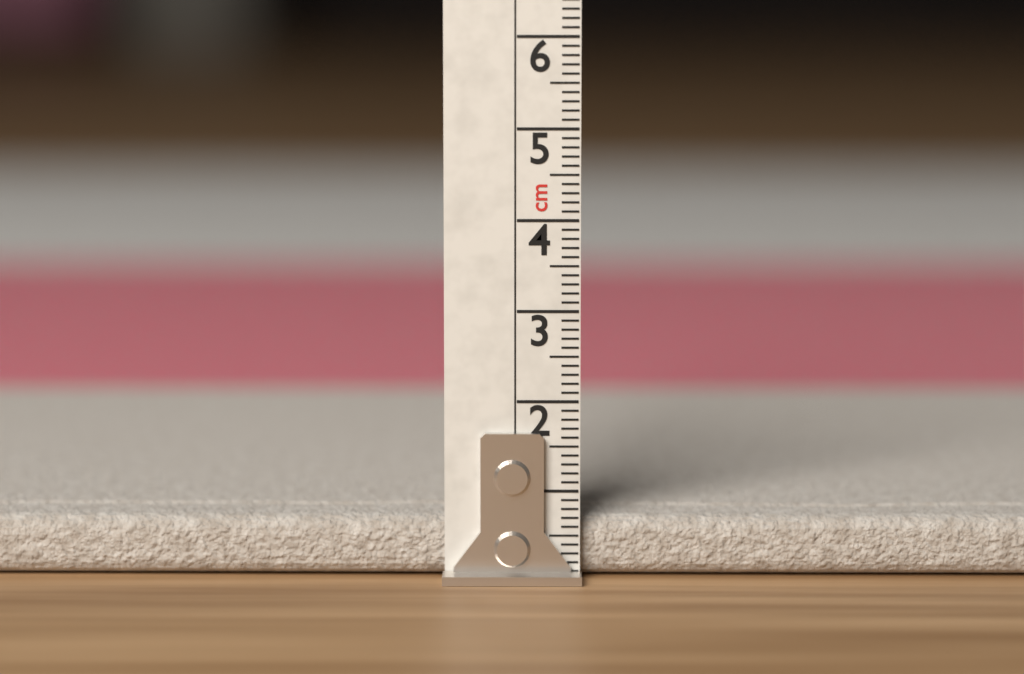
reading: 0.7 cm
